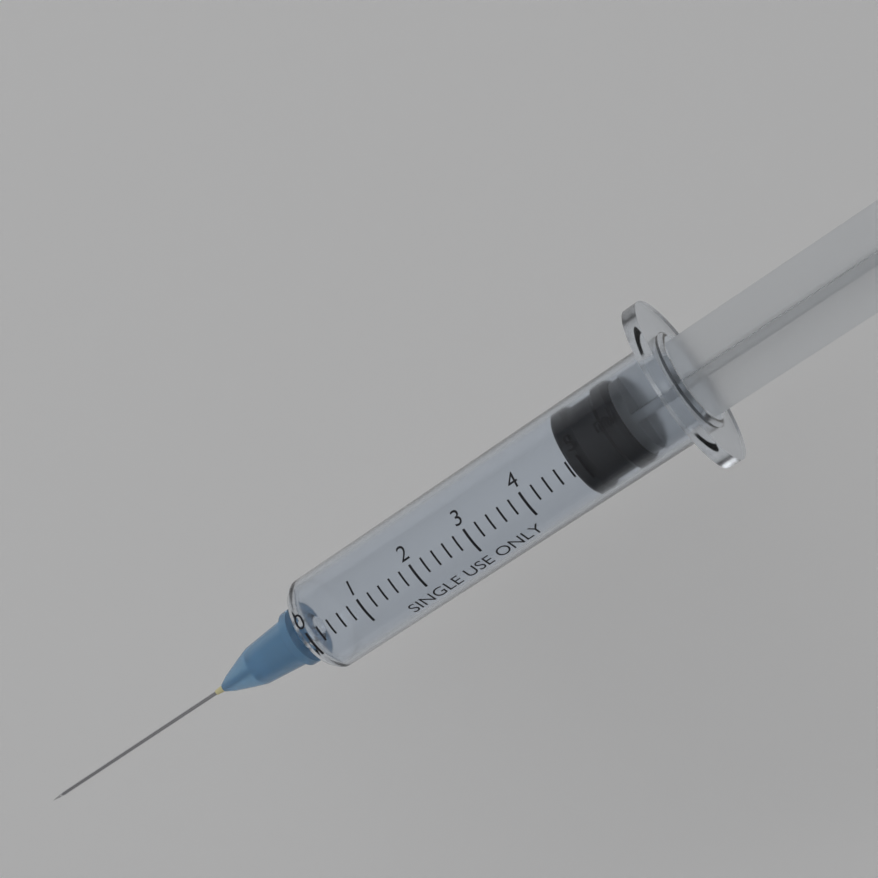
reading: 4.8 ml
